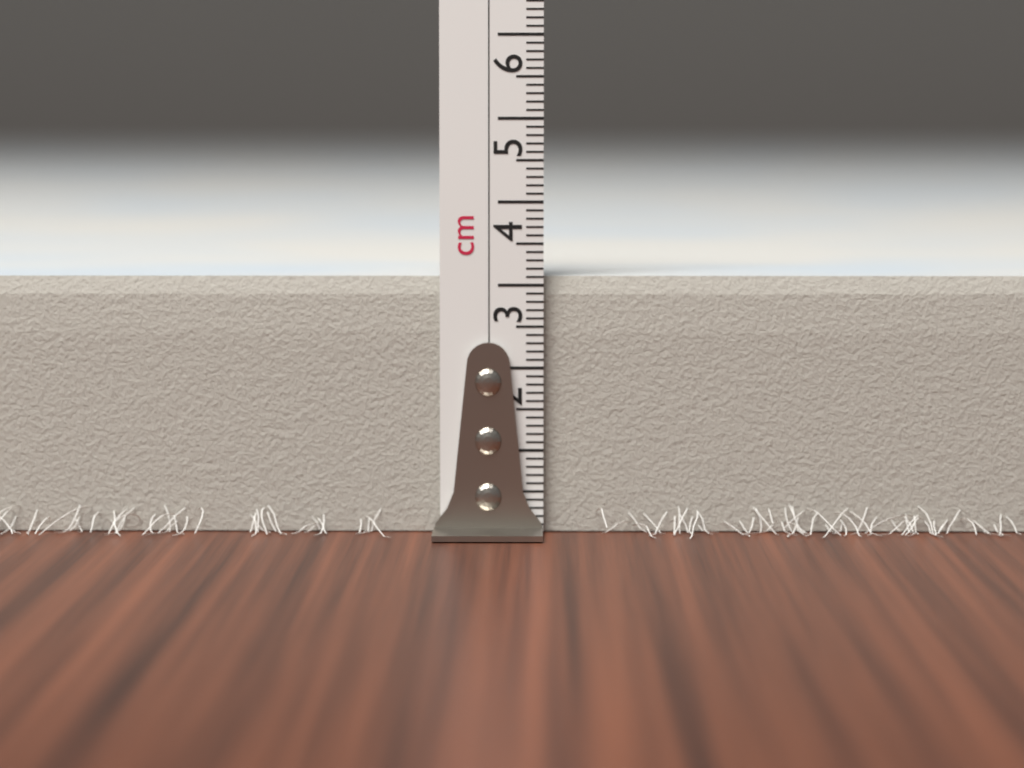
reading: 3.1 cm
